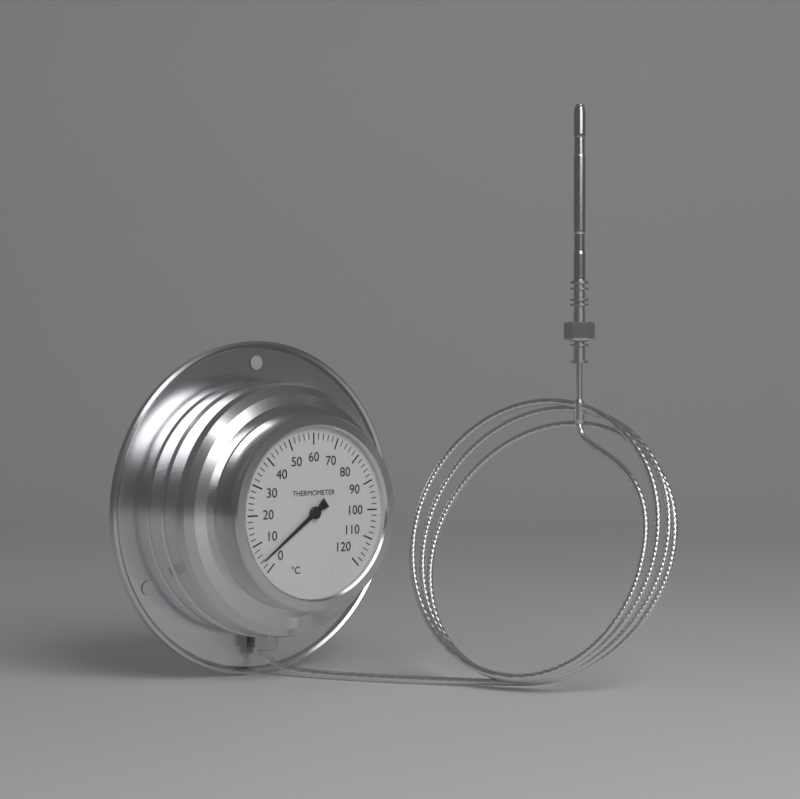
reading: 4 °C
